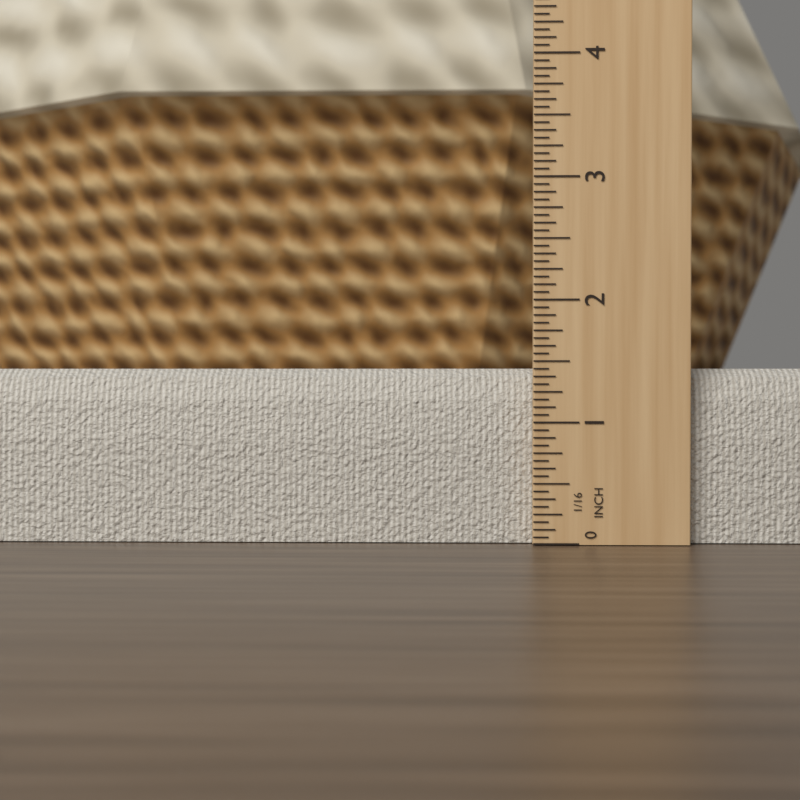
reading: 1.4375 in
